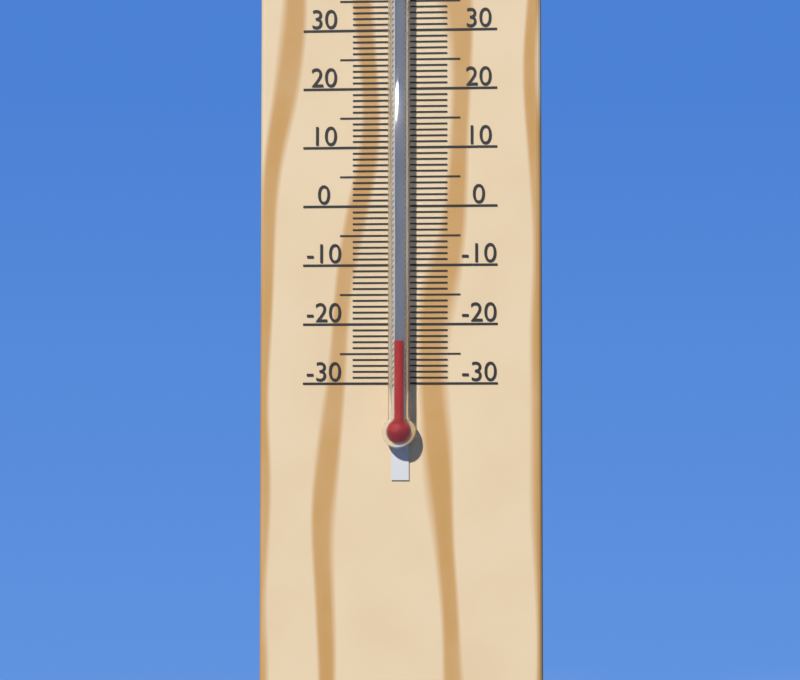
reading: -23 °C
